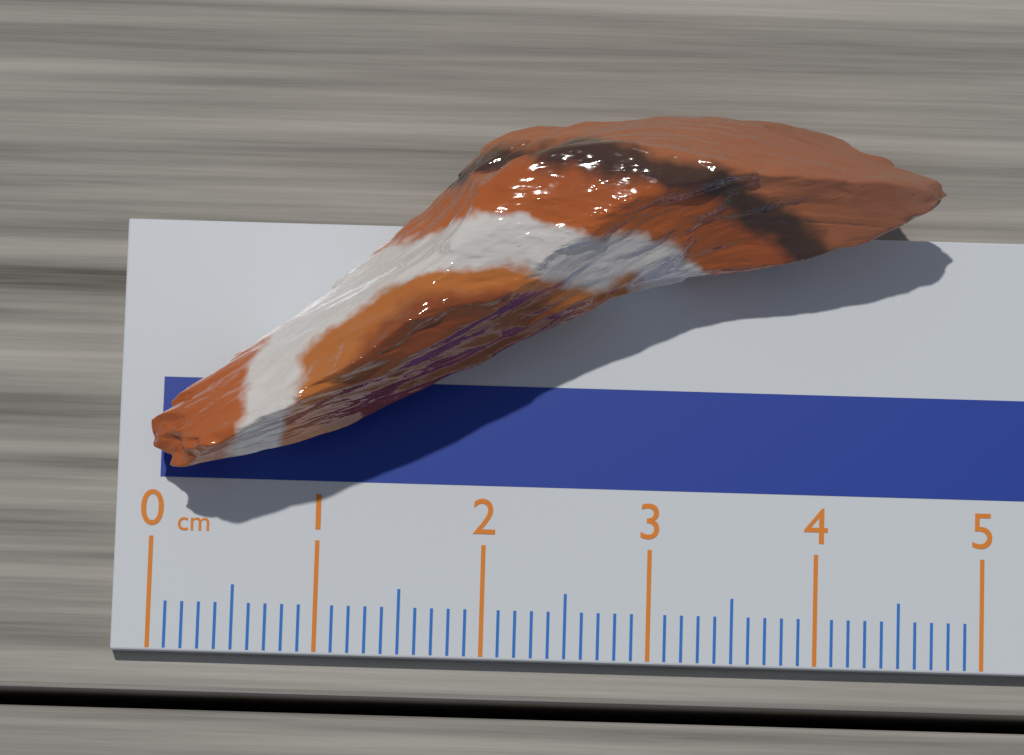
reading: 4.7 cm
